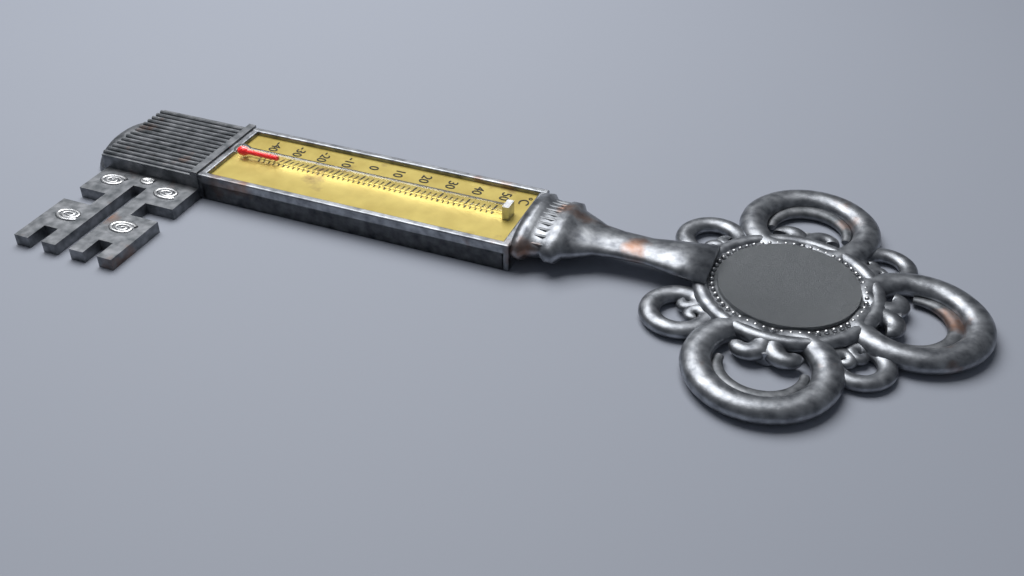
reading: -32 °C
